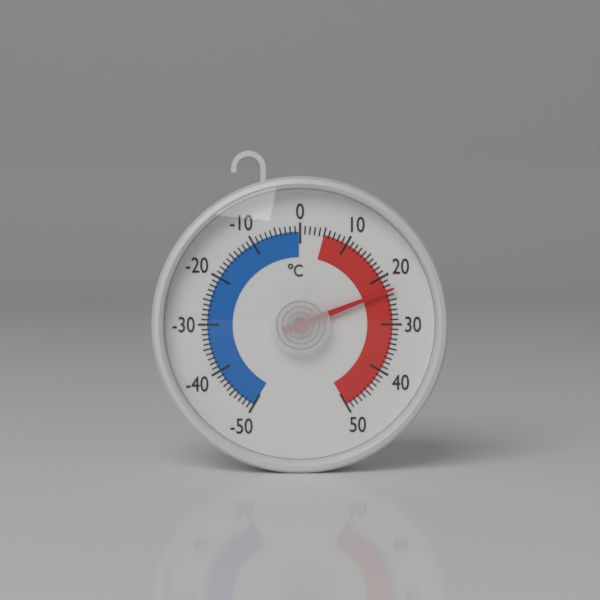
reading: 23 °C
